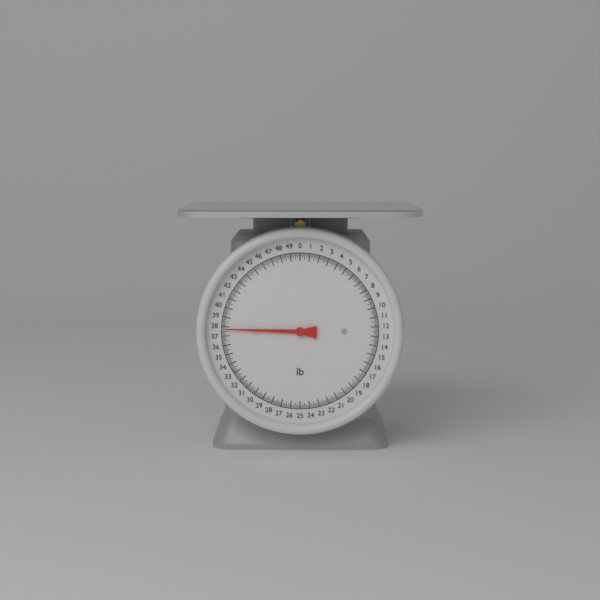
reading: 37.750 lb
